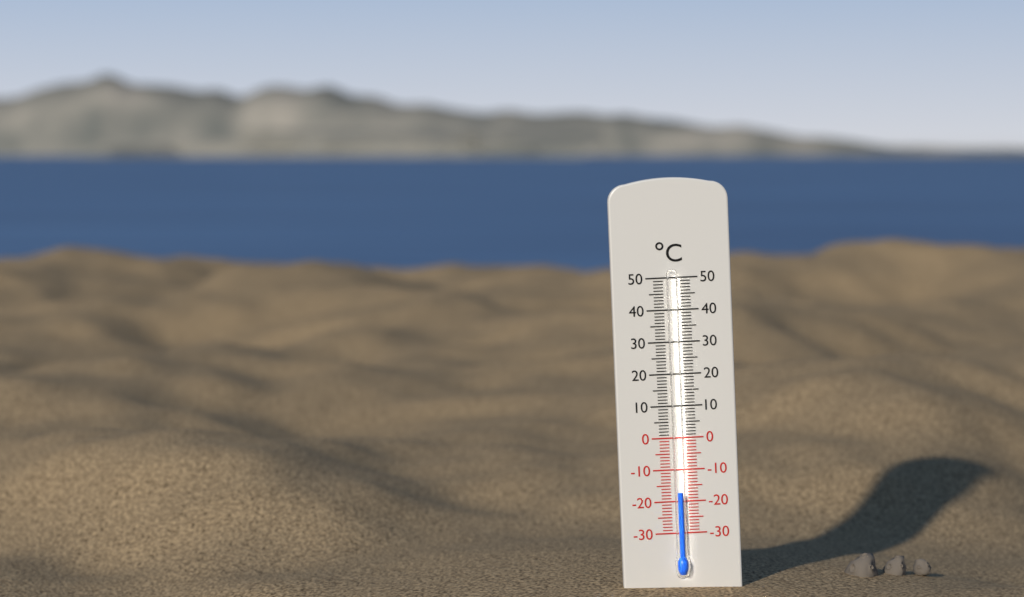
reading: -17 °C
